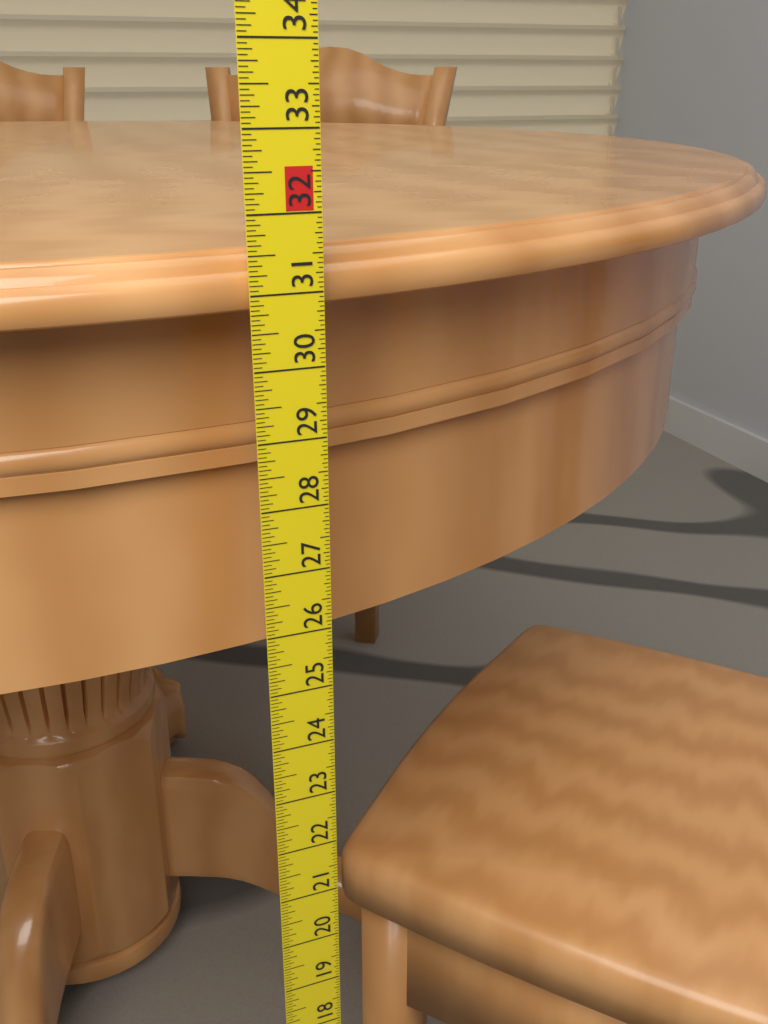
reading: 31.5000 in
